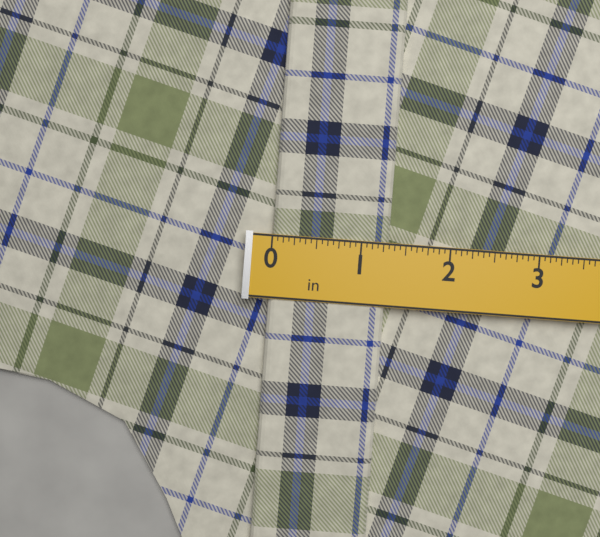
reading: 1.3125 in
